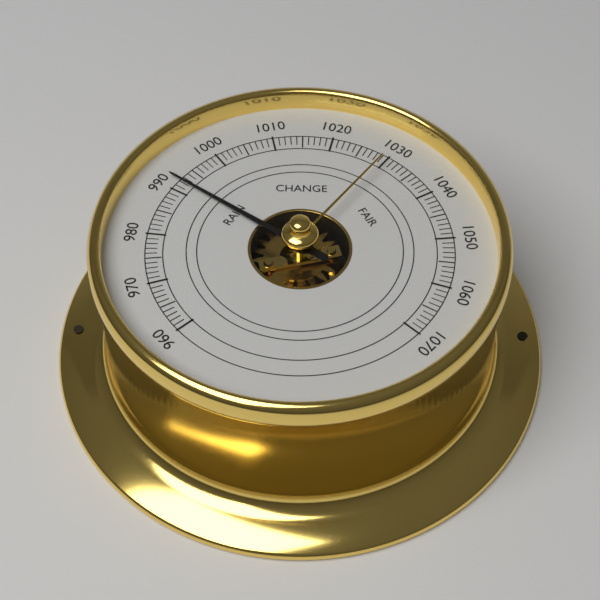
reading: 992 (no unit)
